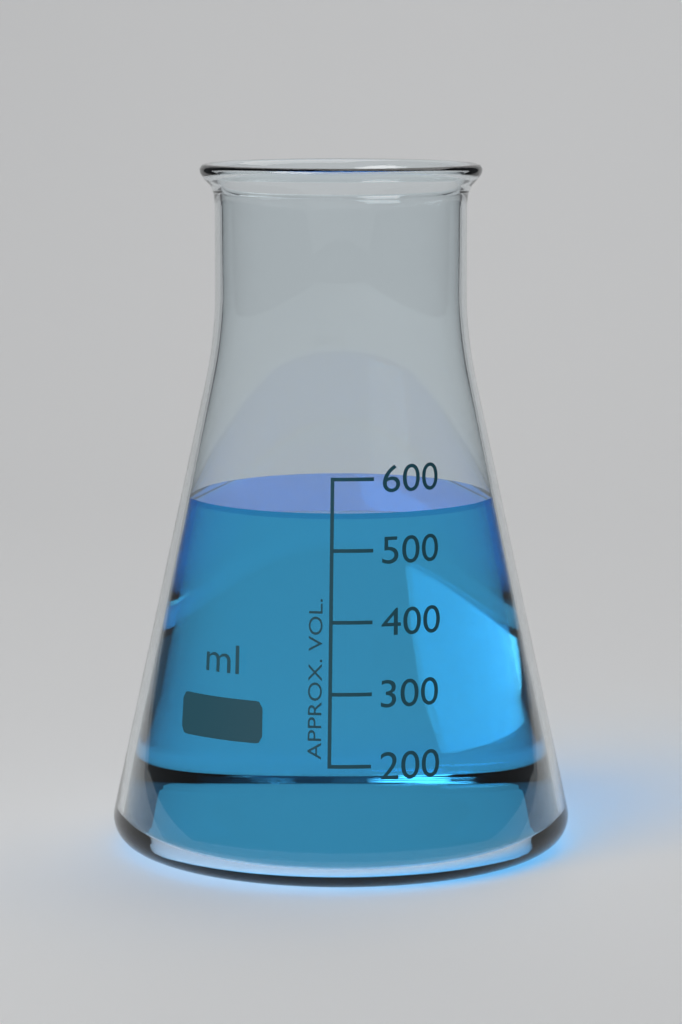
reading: 550 ml
